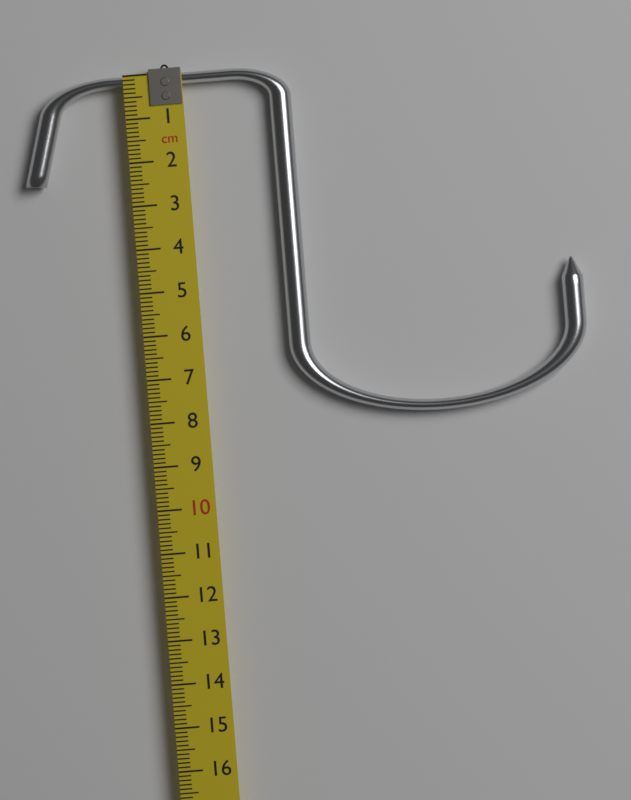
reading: 8.2 cm
